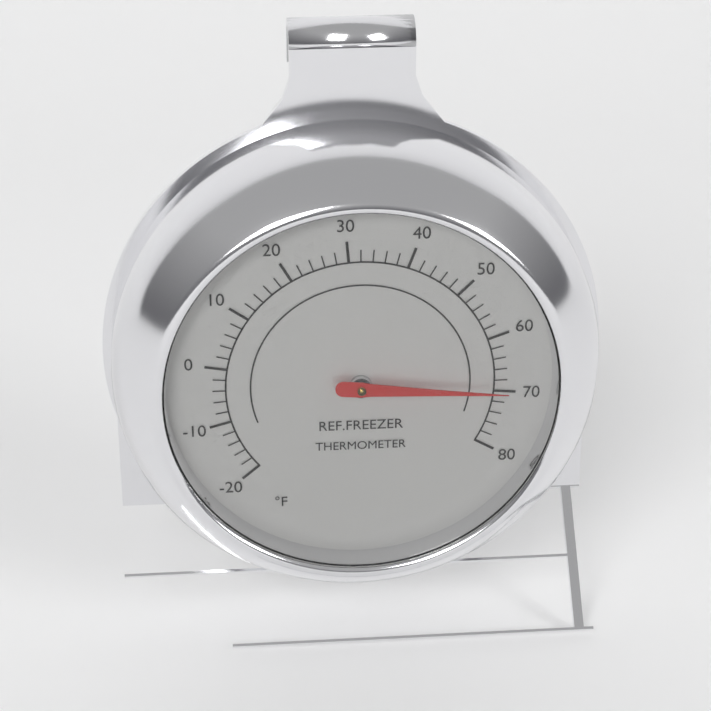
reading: 70 °F
